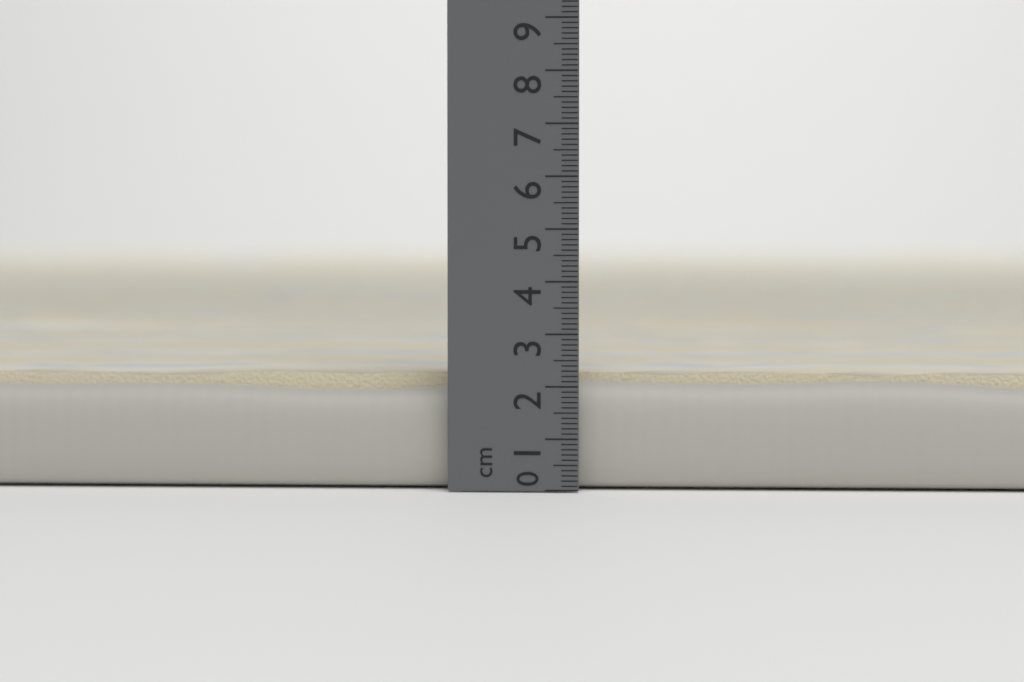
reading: 2.3 cm
